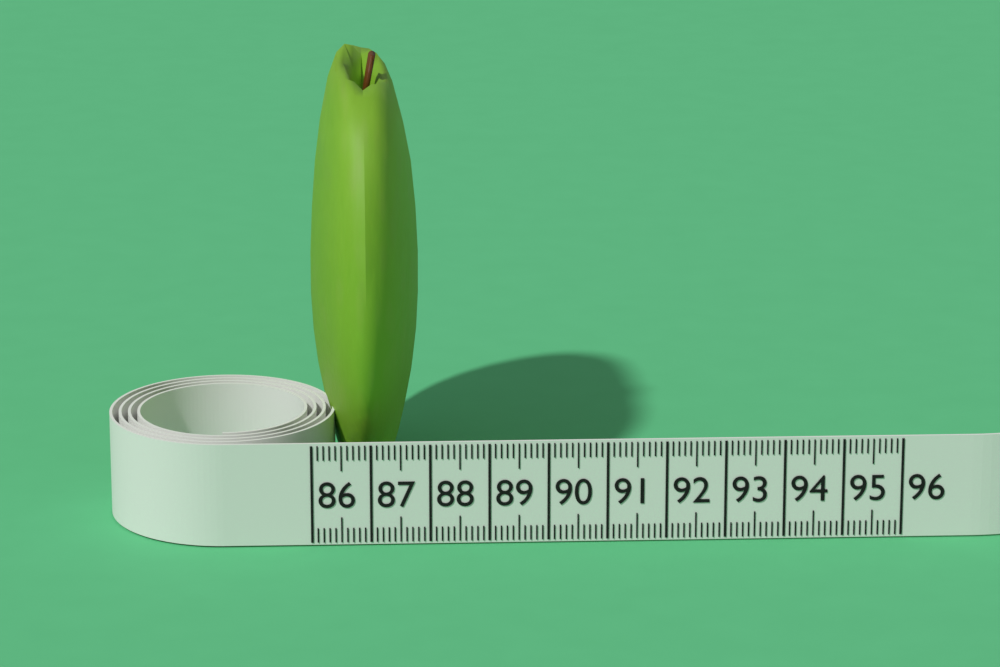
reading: 87.9 (no unit)
